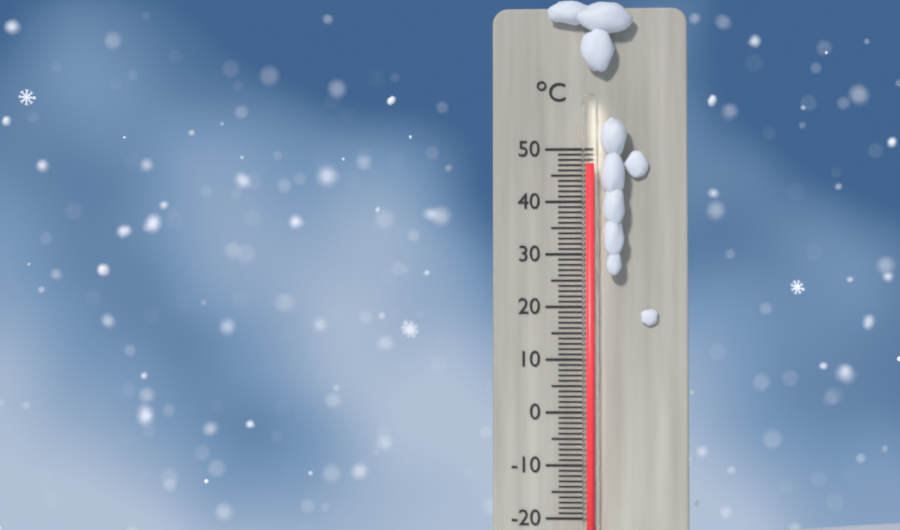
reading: 47 °C
